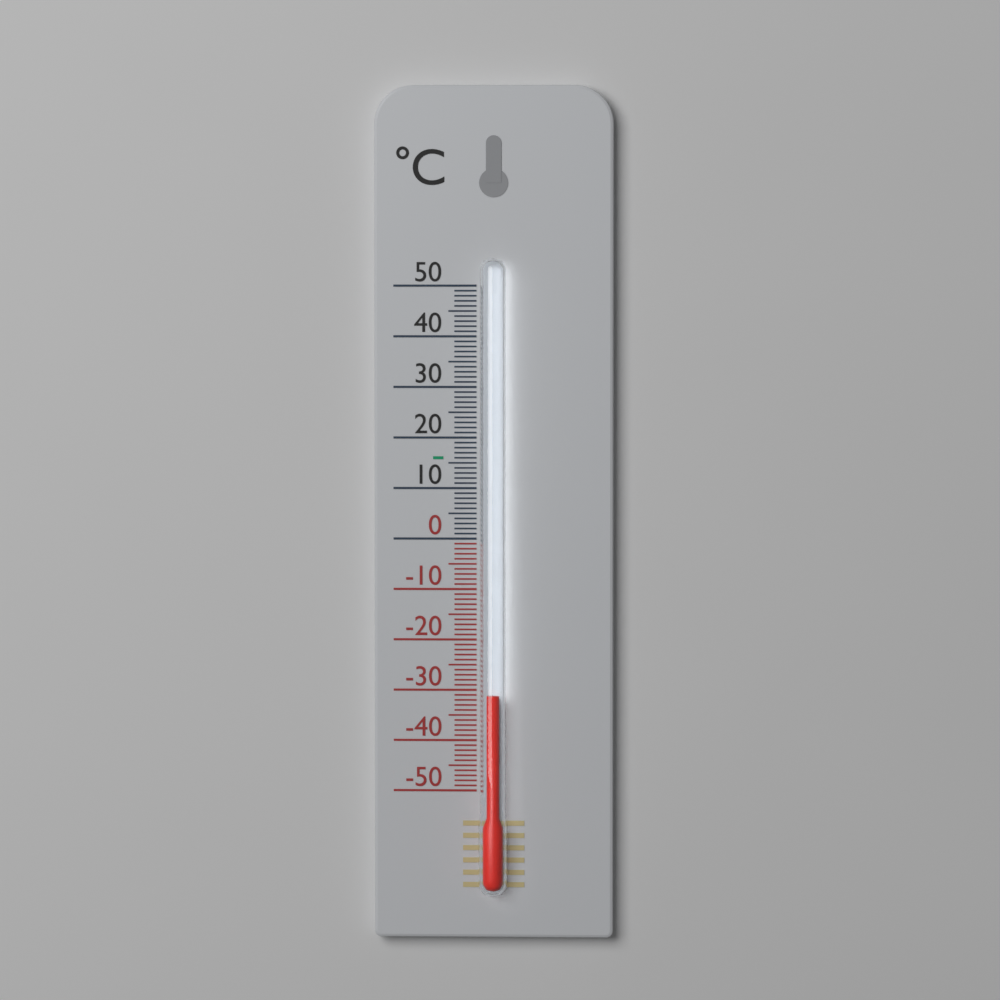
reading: -31 °C
